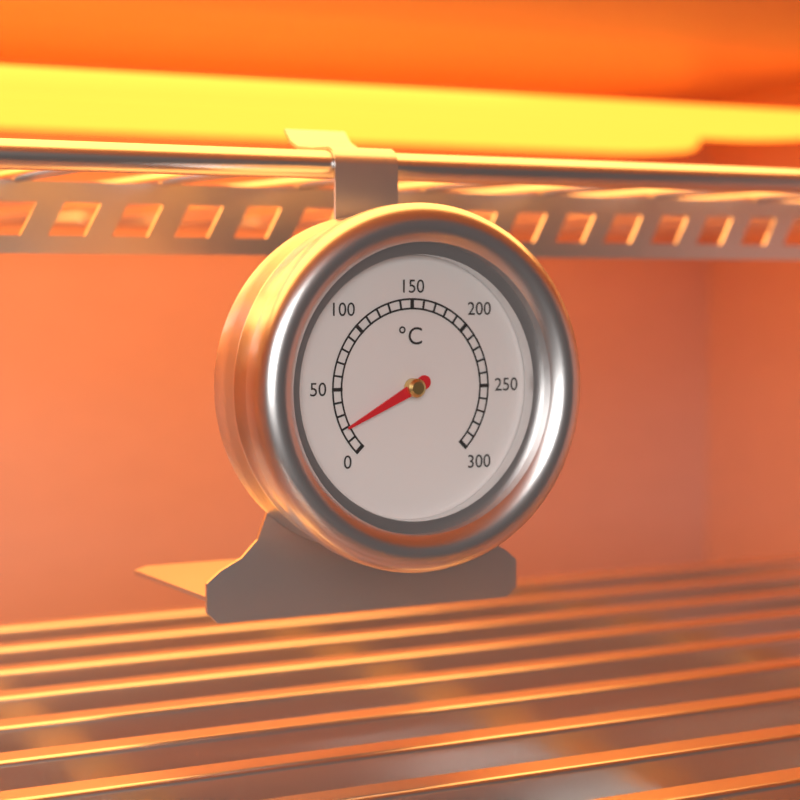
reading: 20 °C
